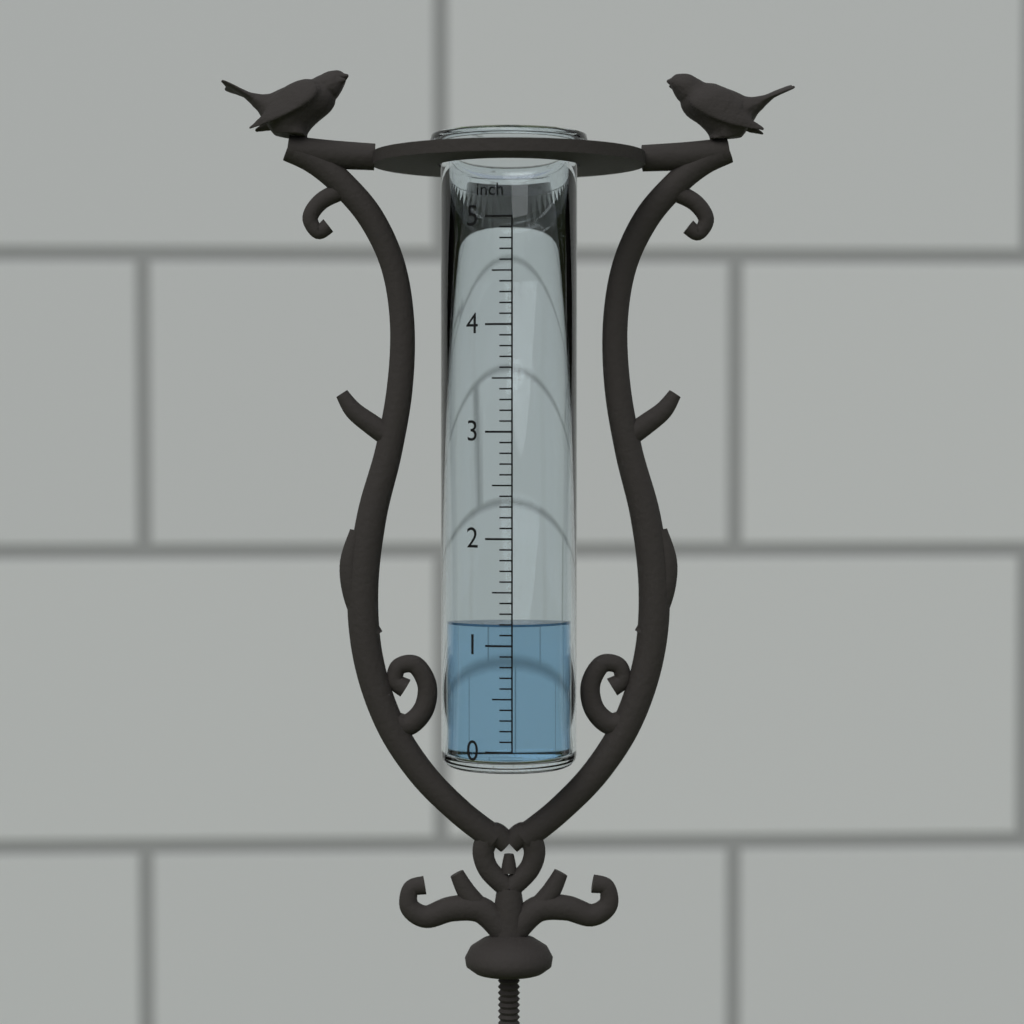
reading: 1.2 inch
